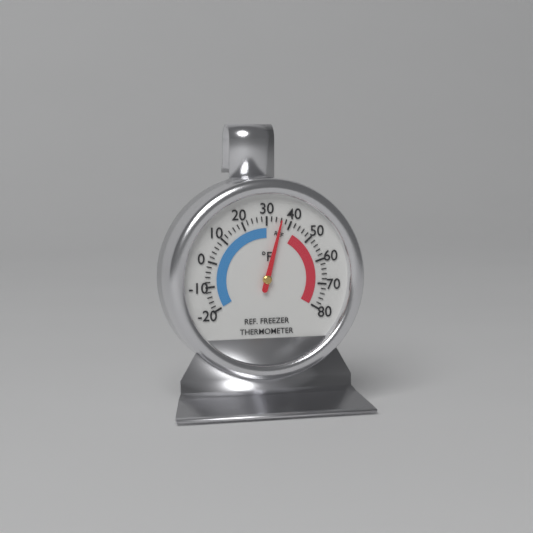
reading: 36 °F
